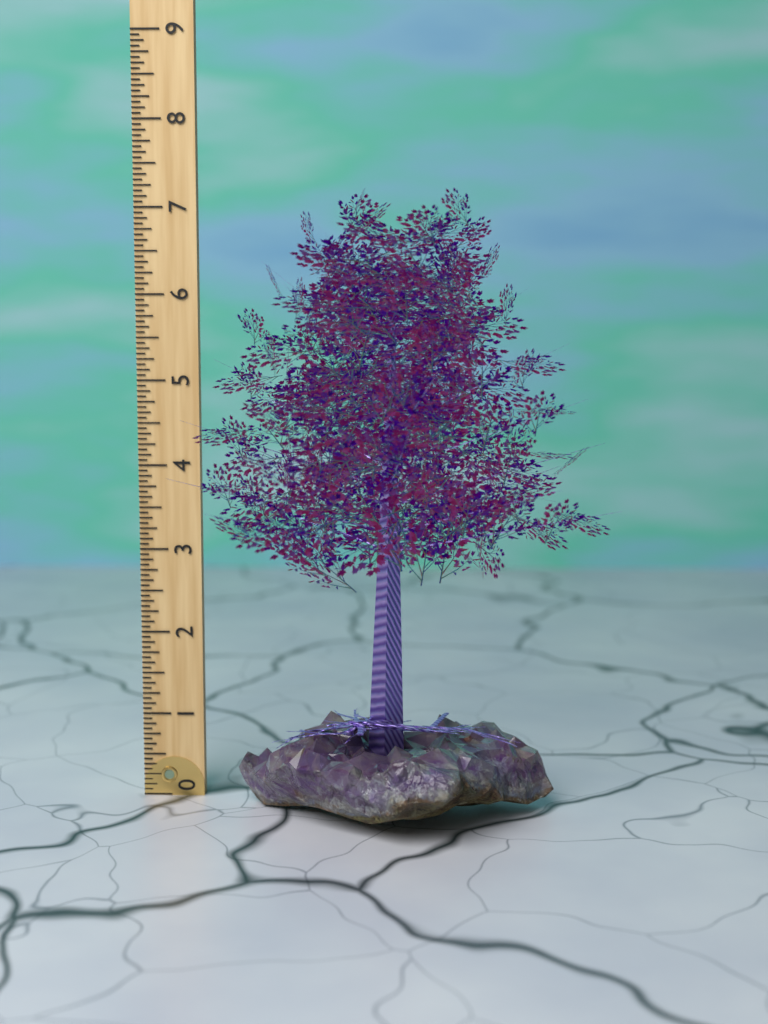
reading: 7.1250 (no unit)
